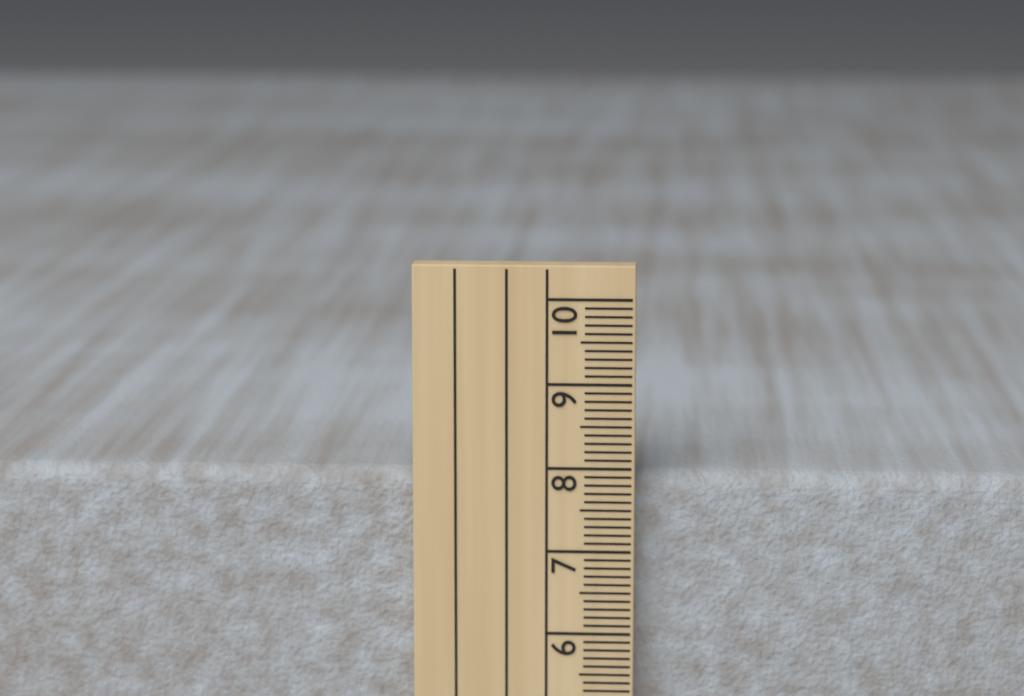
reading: 7.9 cm
